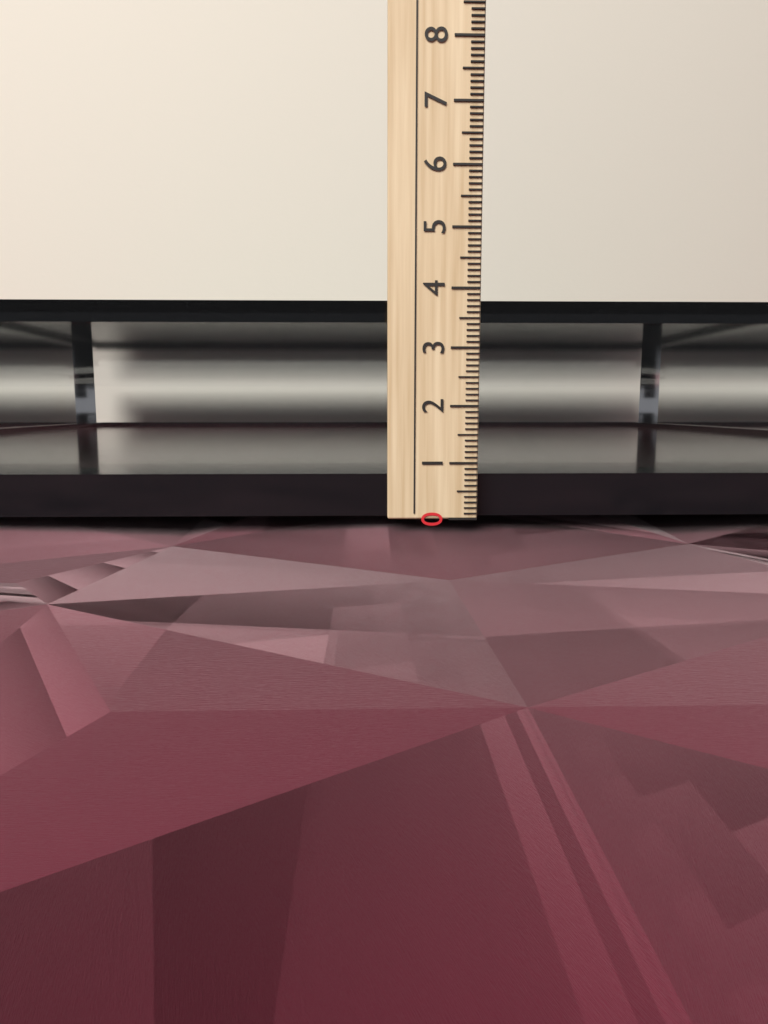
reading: 3.9 cm
